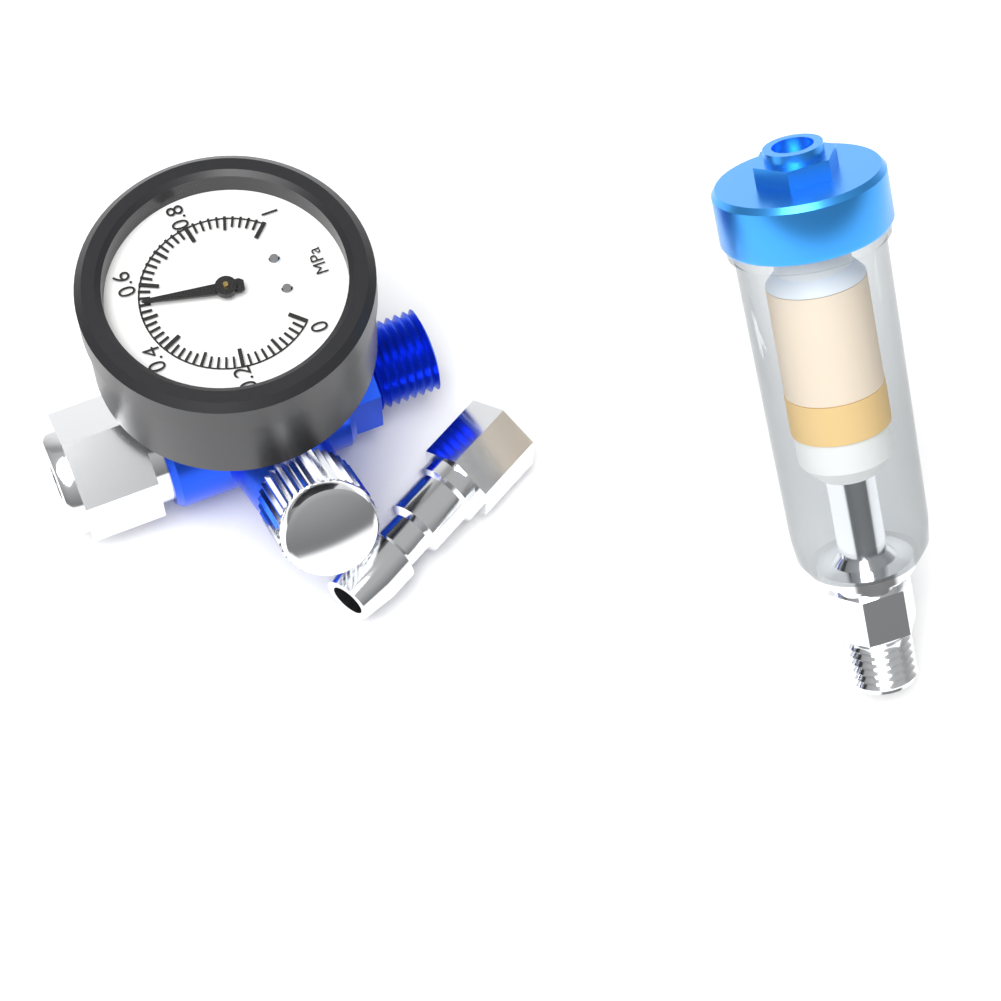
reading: 0.54 MPa
